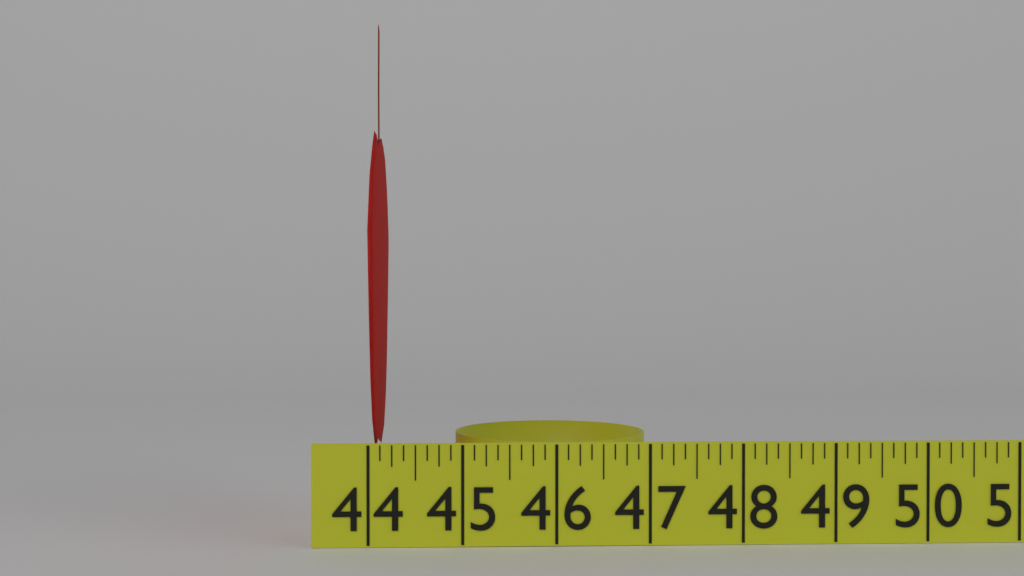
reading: 44.125 in
